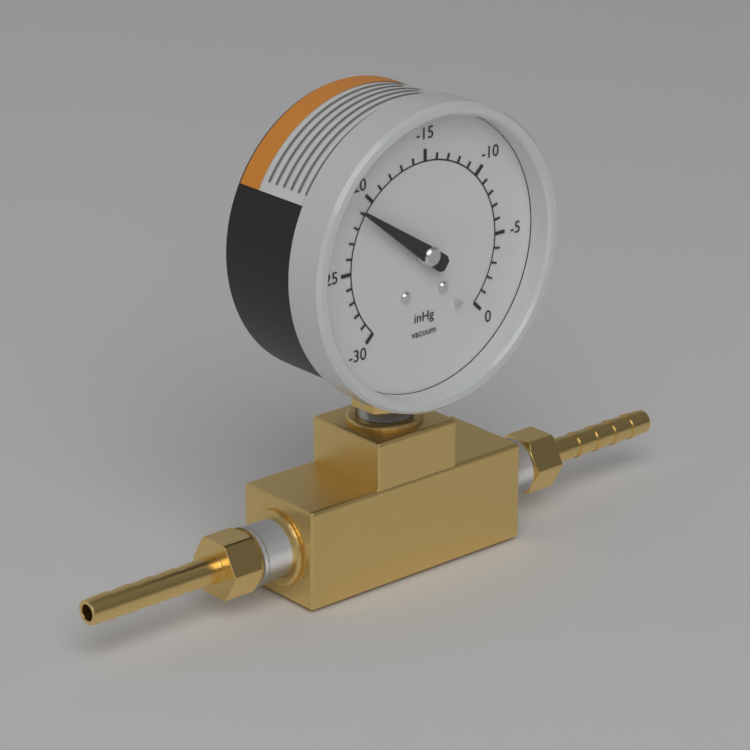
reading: -21 inHg
